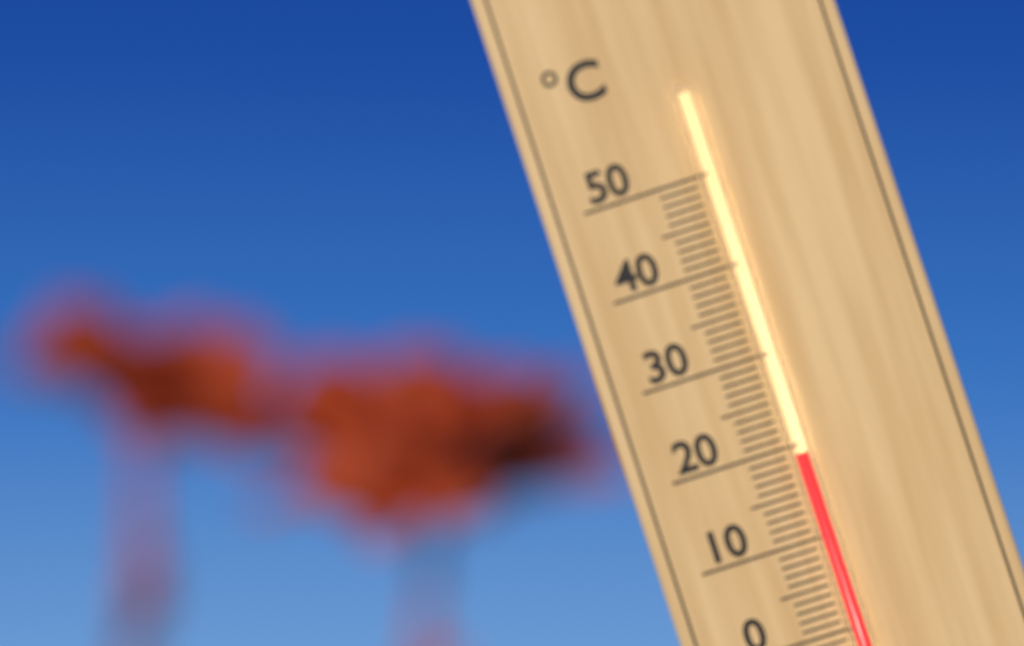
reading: 19 °C
